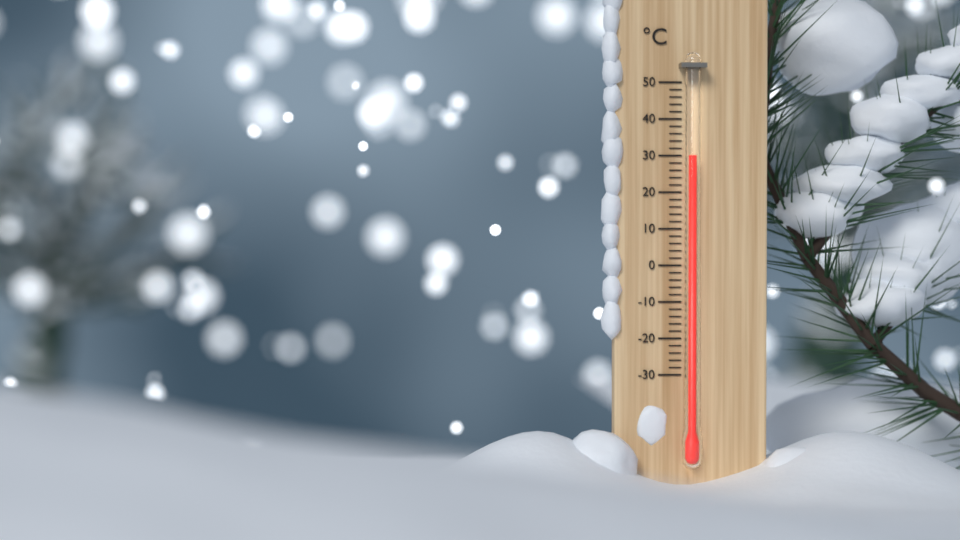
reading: 30 °C
